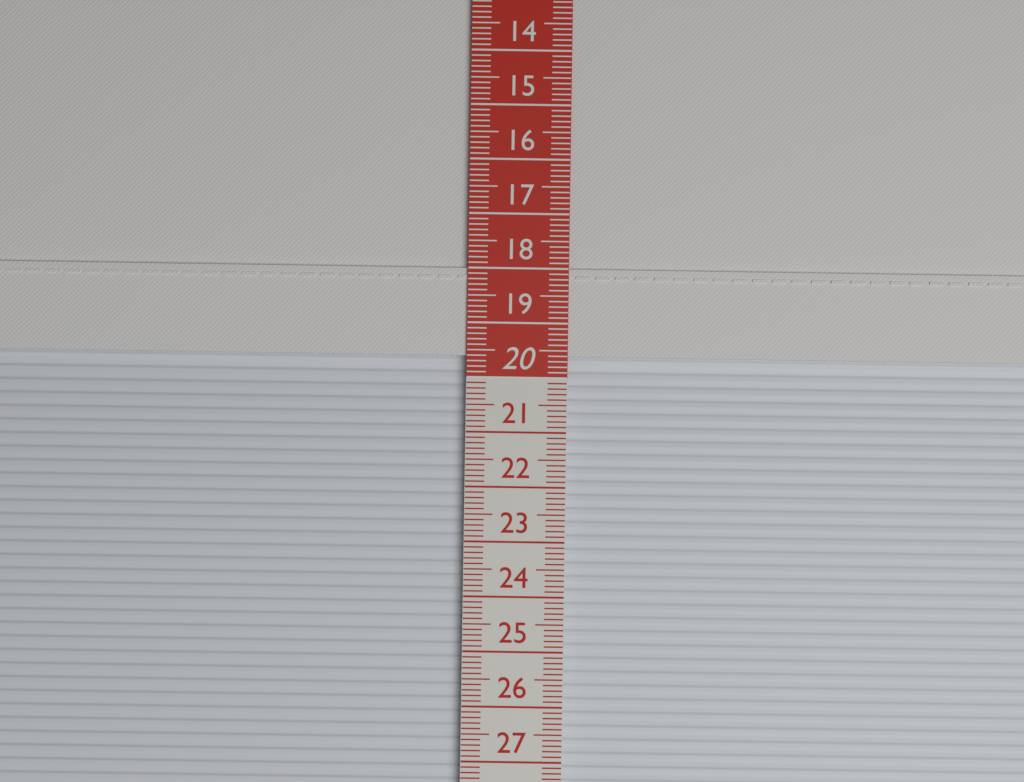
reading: 19.6 cm
